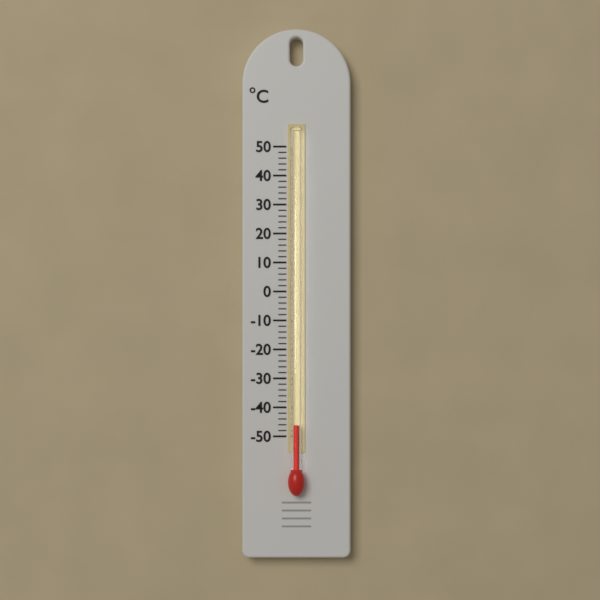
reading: -46 °C
